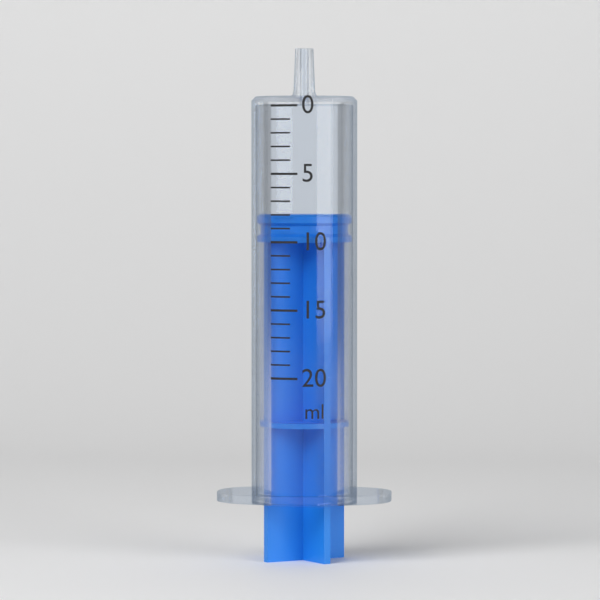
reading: 8 ml
